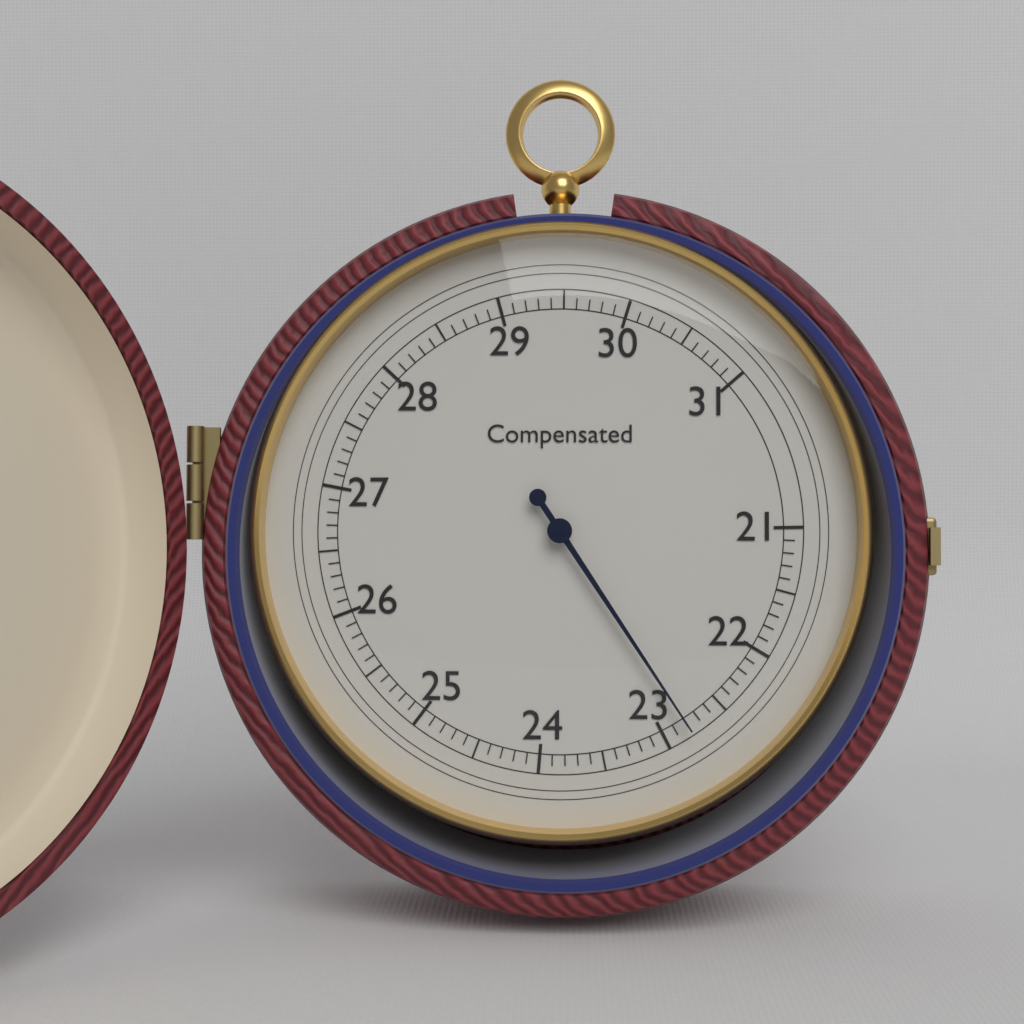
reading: 22.8 (no unit)
